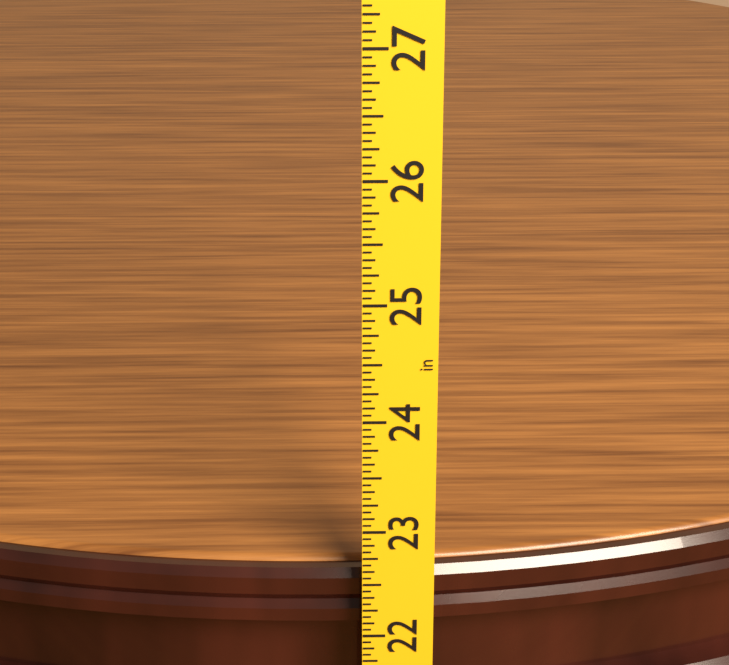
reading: 22.5000 in
